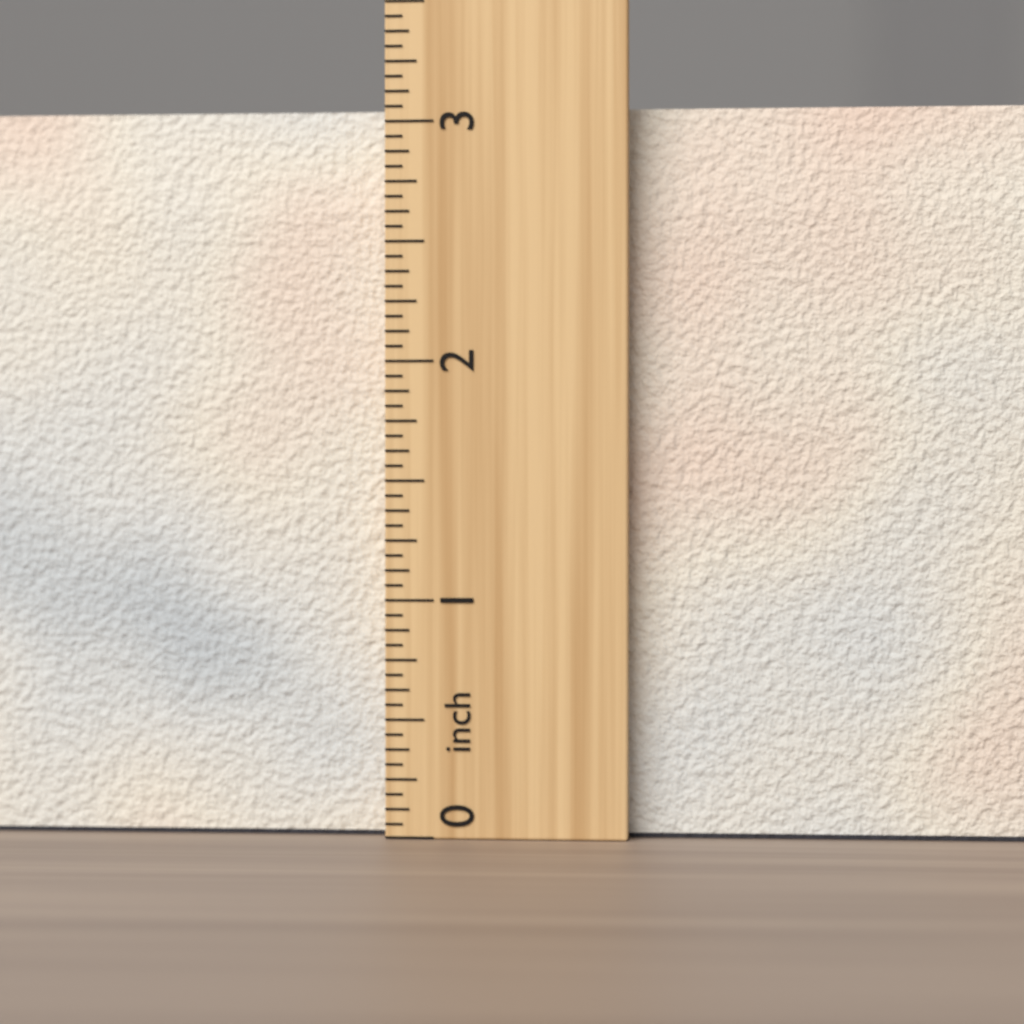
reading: 3.0625 inch
